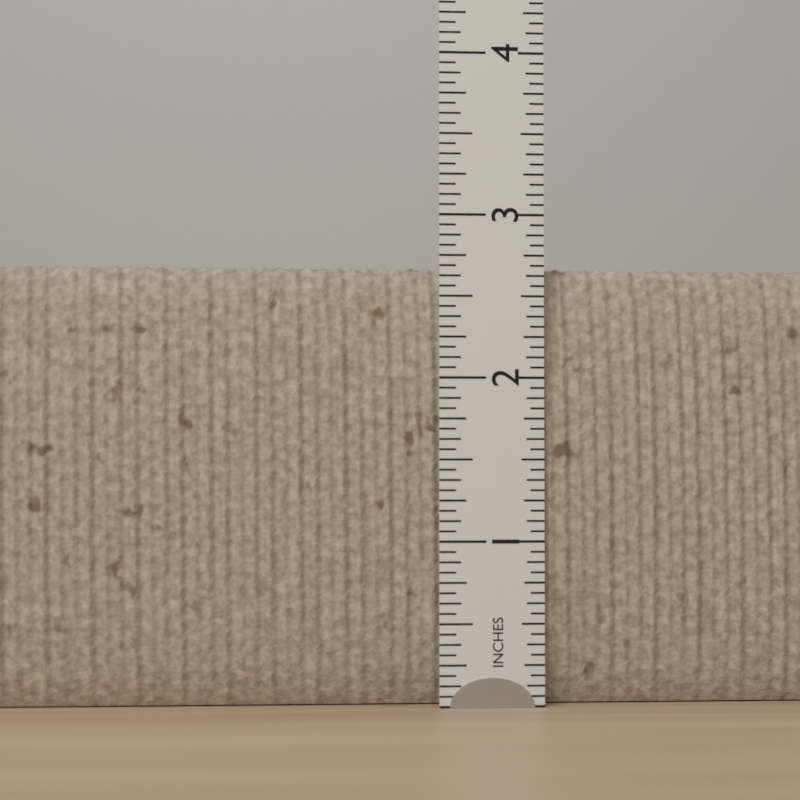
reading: 2.6875 in
